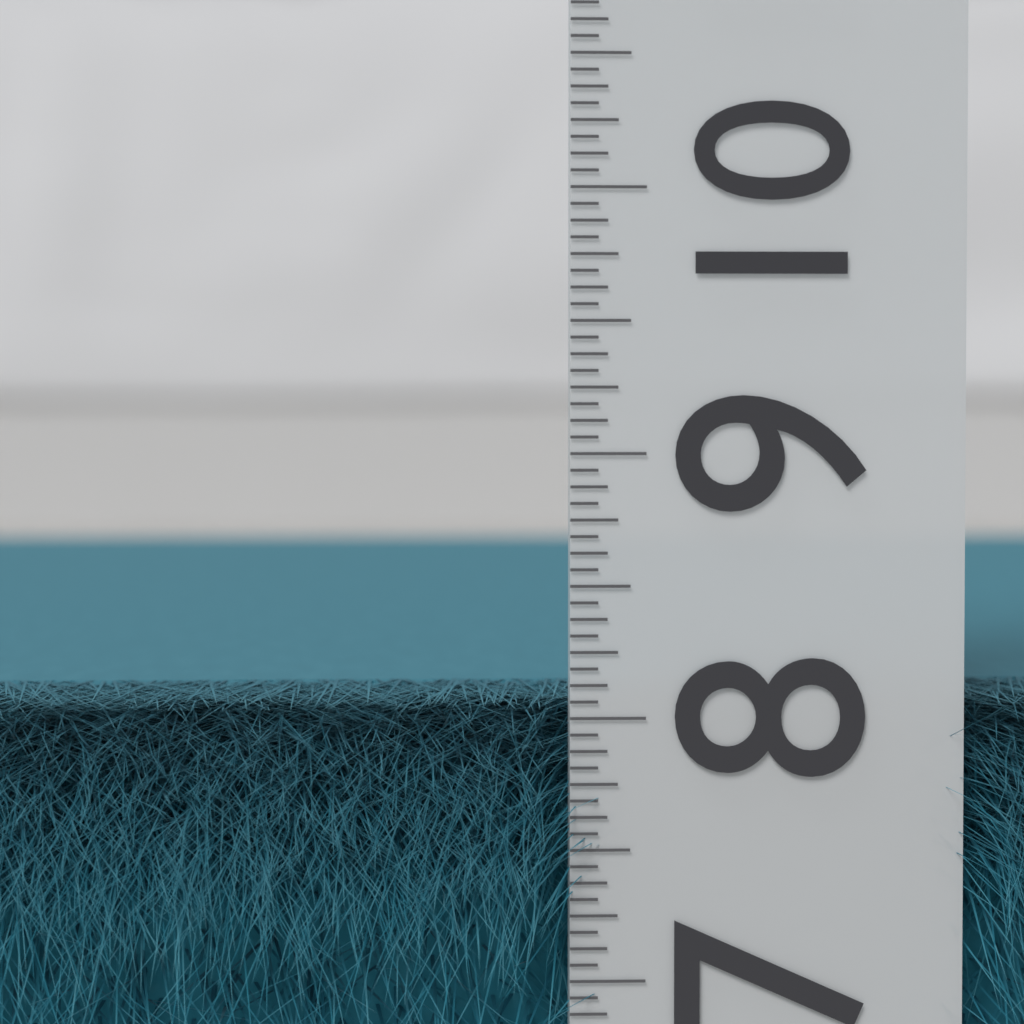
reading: 8.0625 (no unit)
